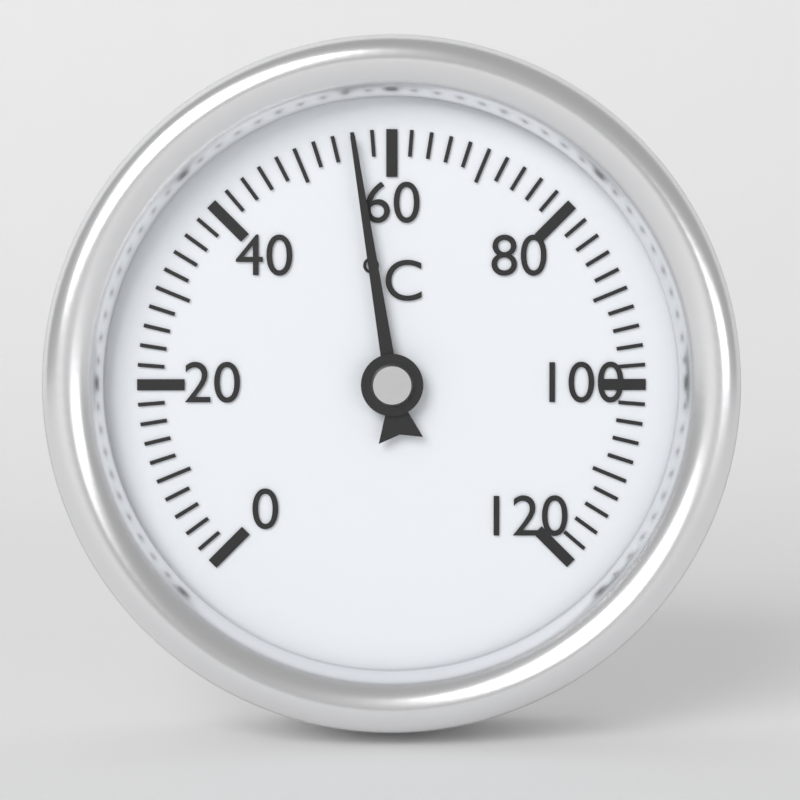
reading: 56 °C
